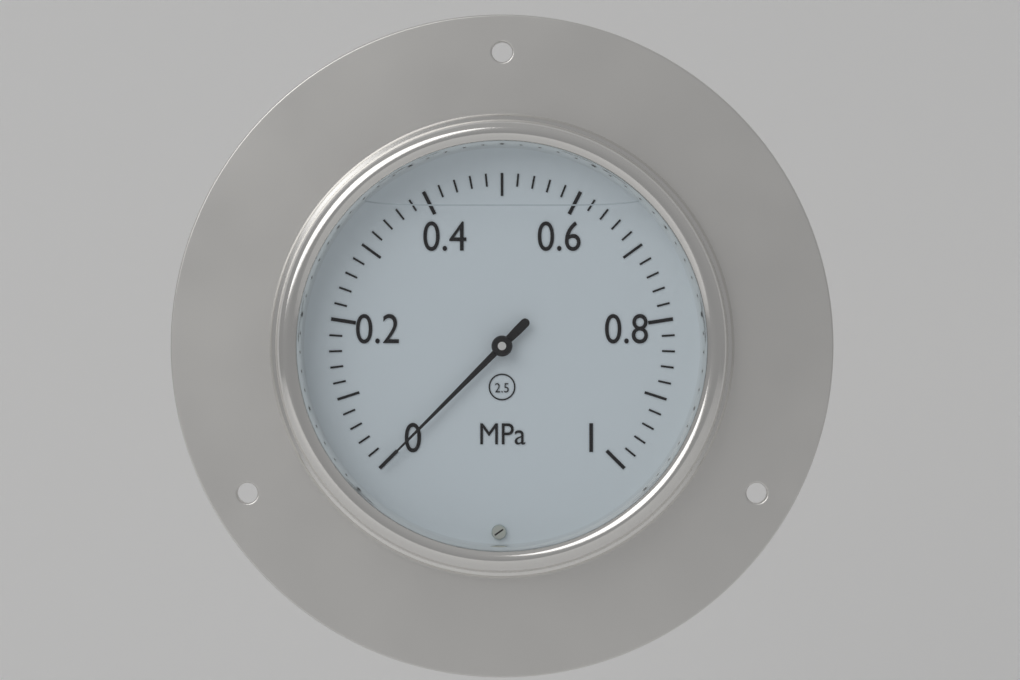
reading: 0.00 MPa
